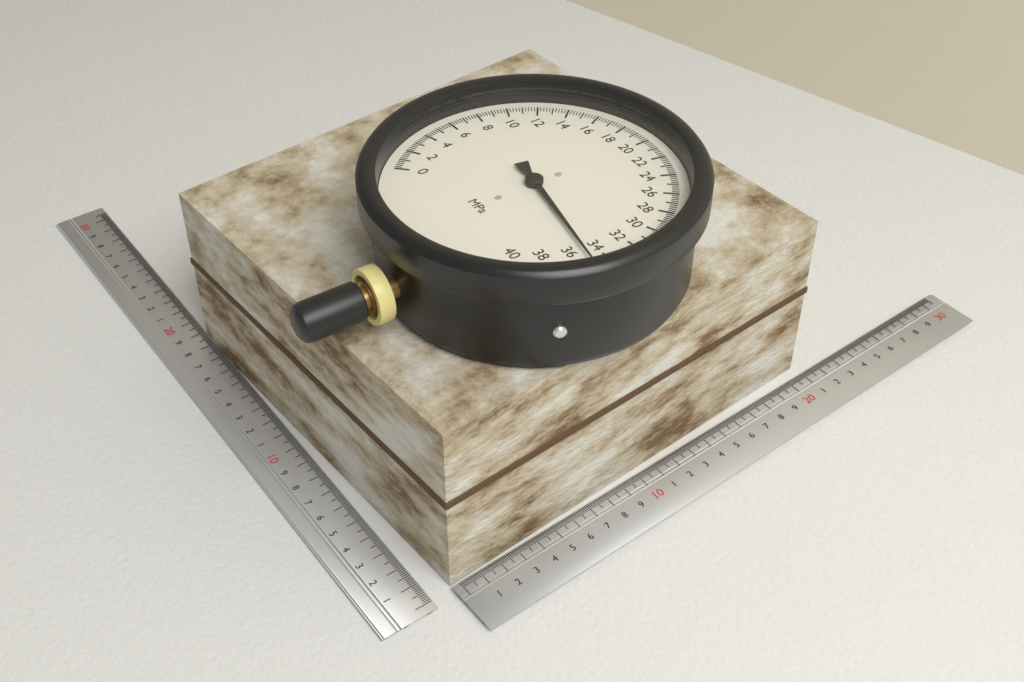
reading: 35.0 MPa
